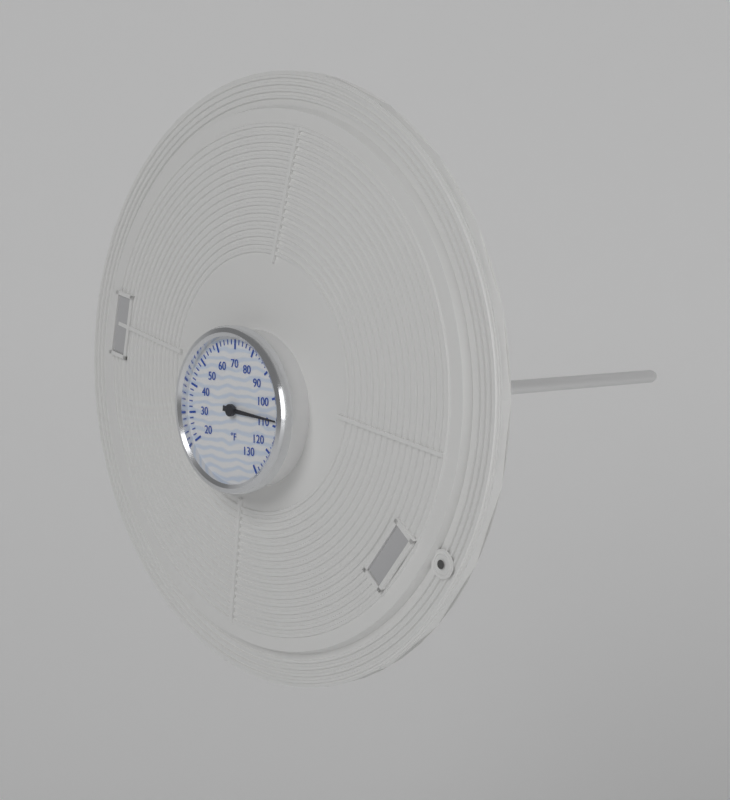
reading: 108 °F
